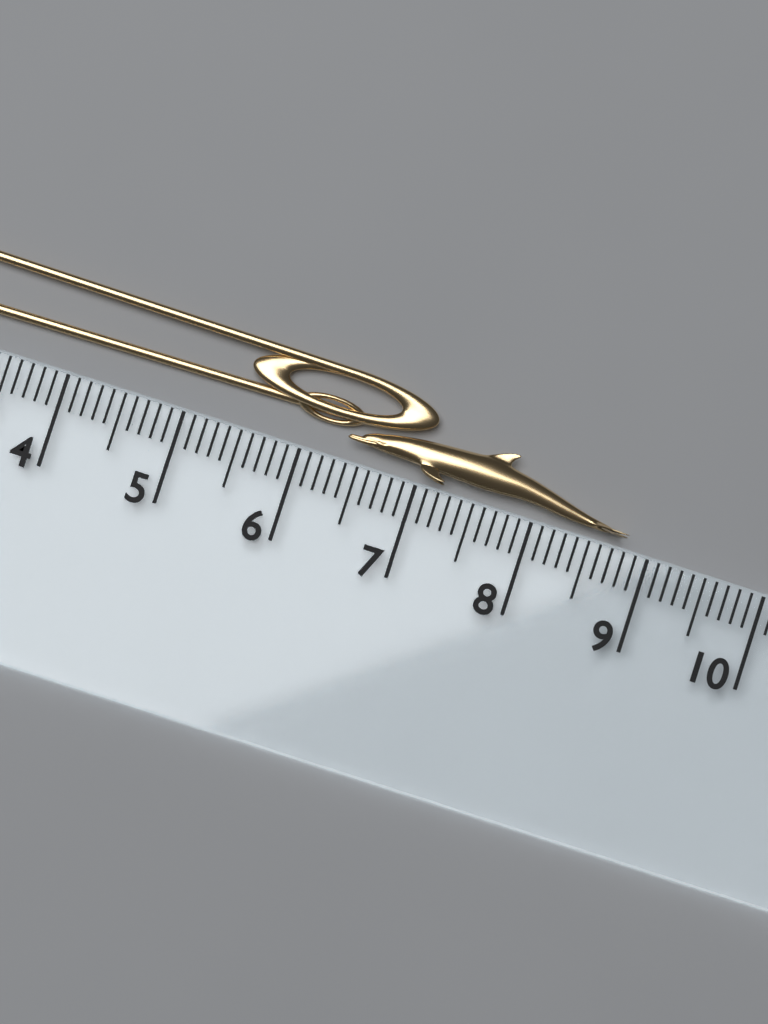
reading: 8.8 cm
